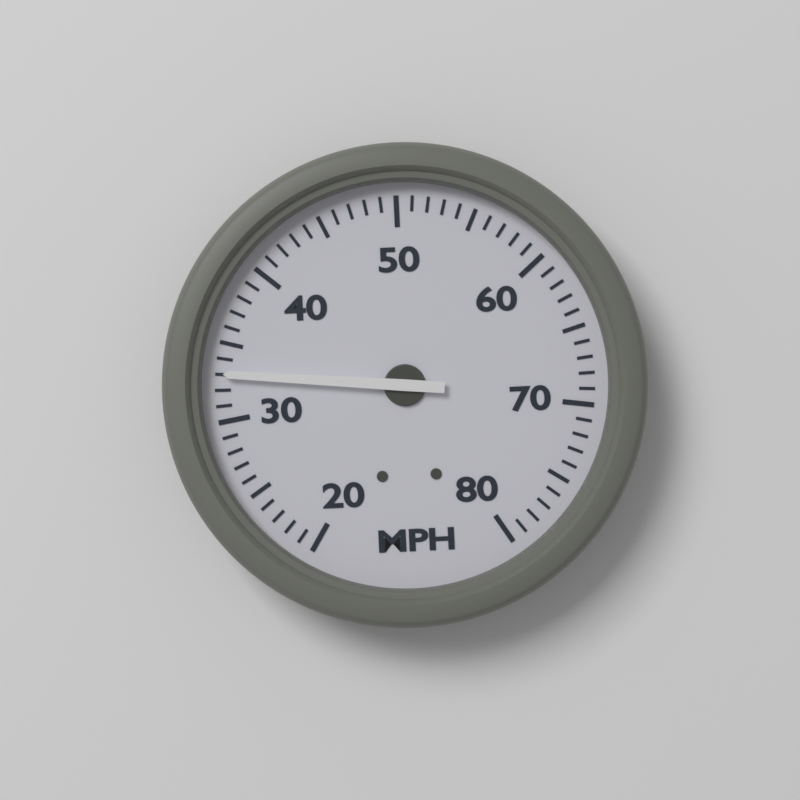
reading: 33 MPH
